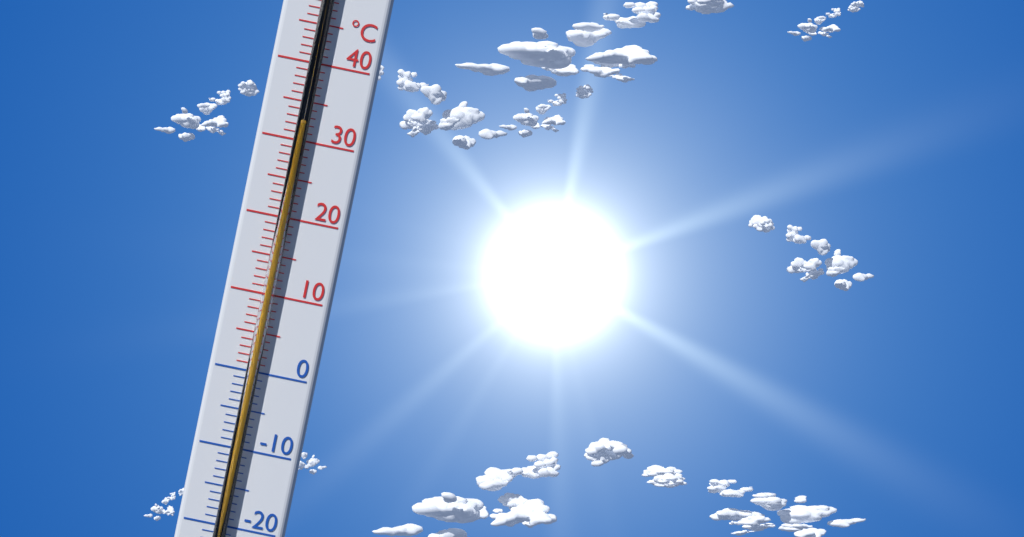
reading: 32 °C
